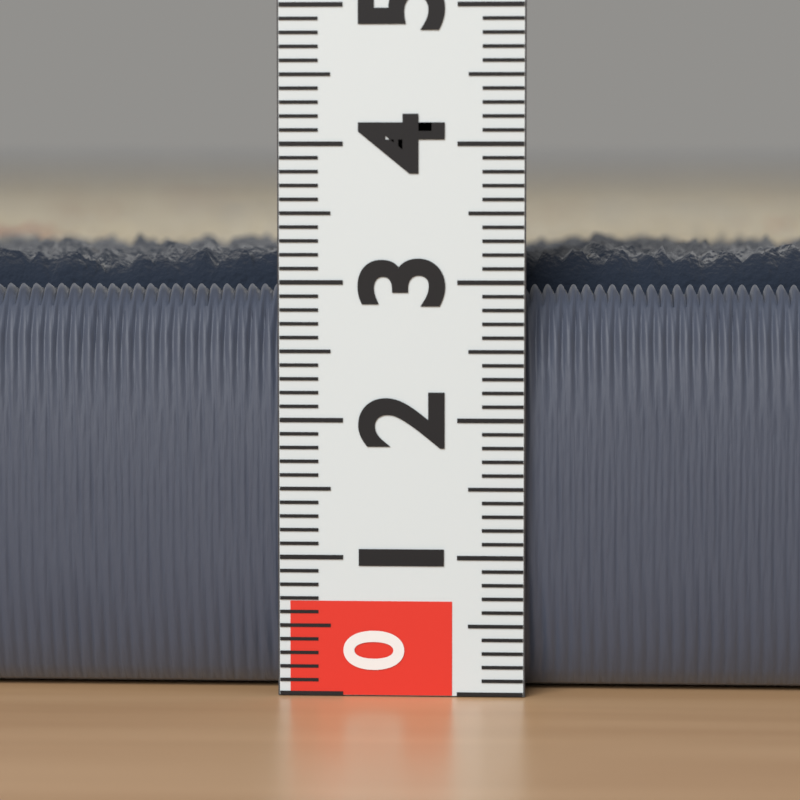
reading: 3.3 (no unit)
